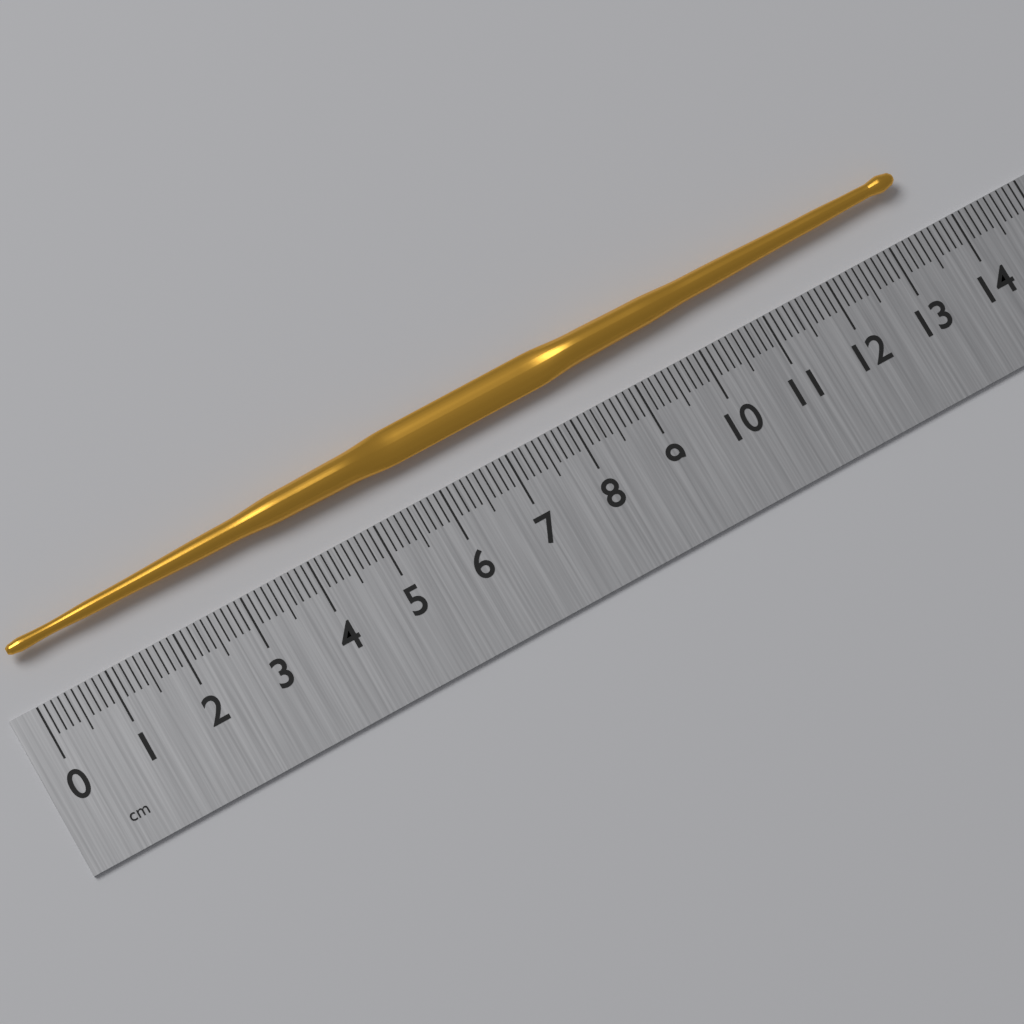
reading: 13.5 cm
